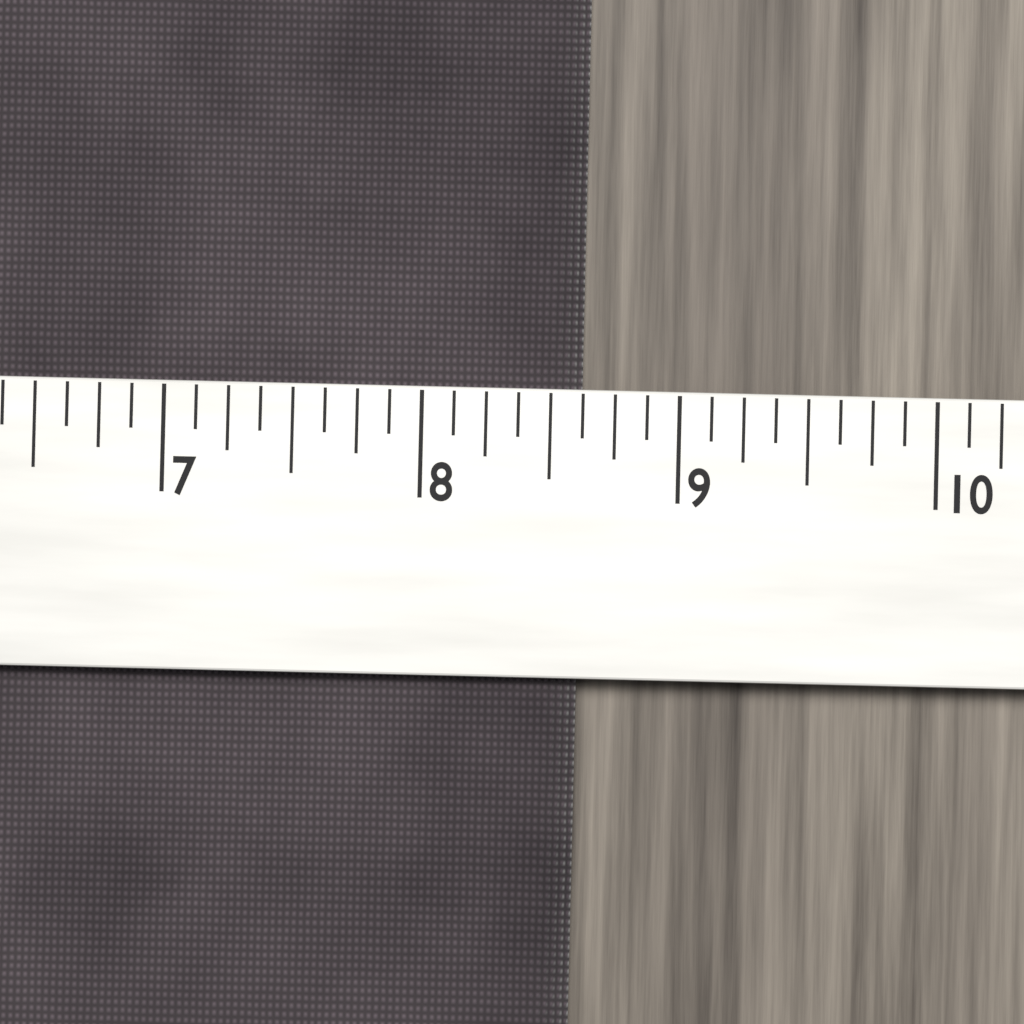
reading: 8.625 (no unit)
